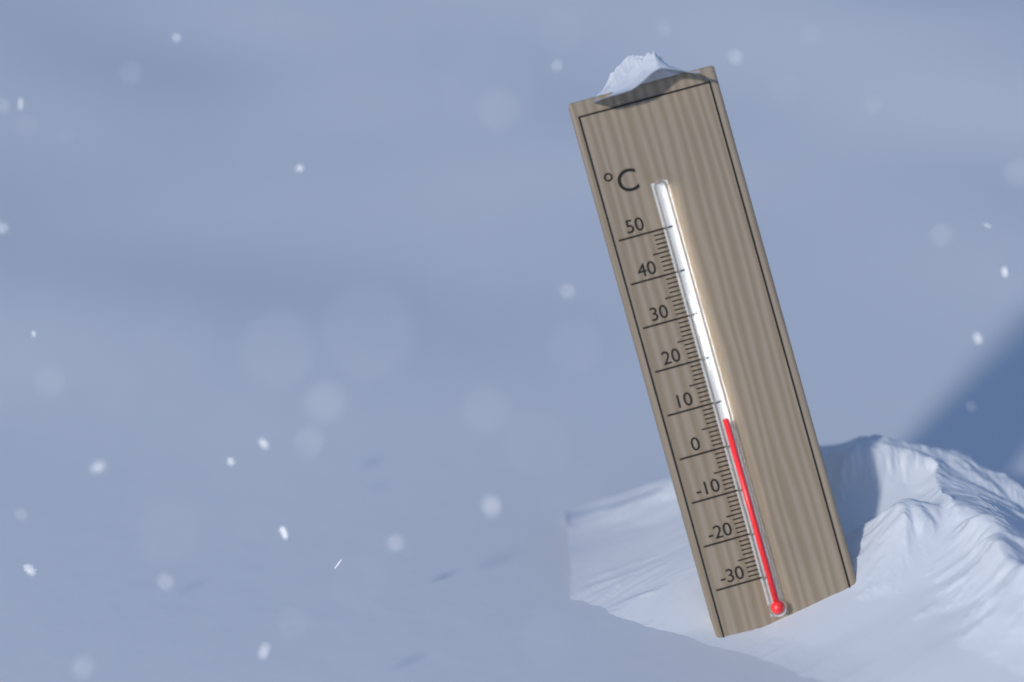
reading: 6 °C
